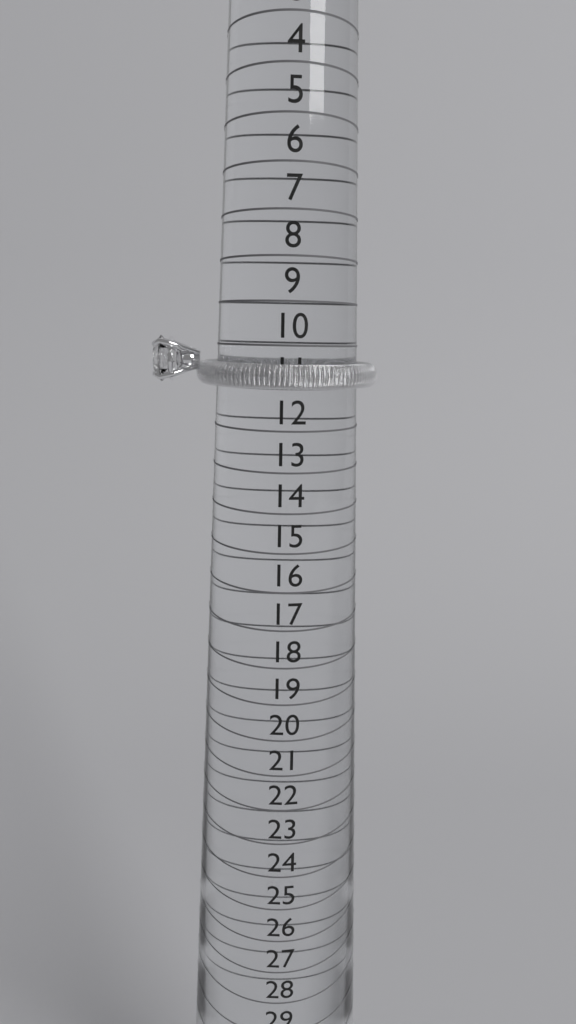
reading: 11 (no unit)
